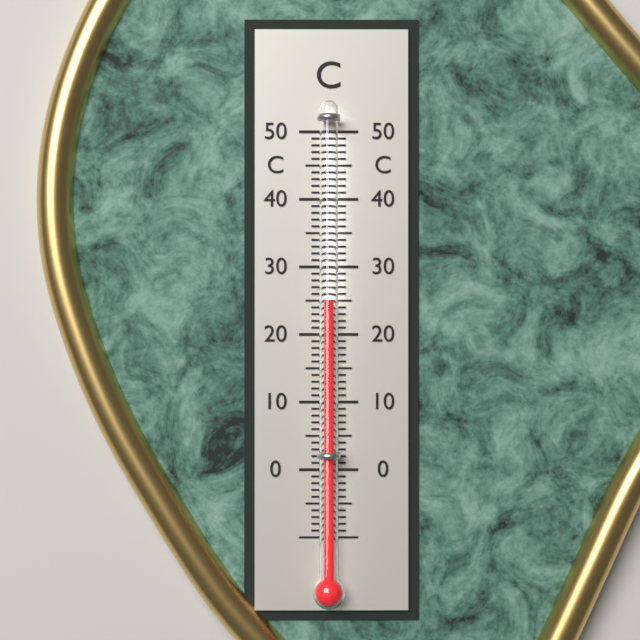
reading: 25 °C
